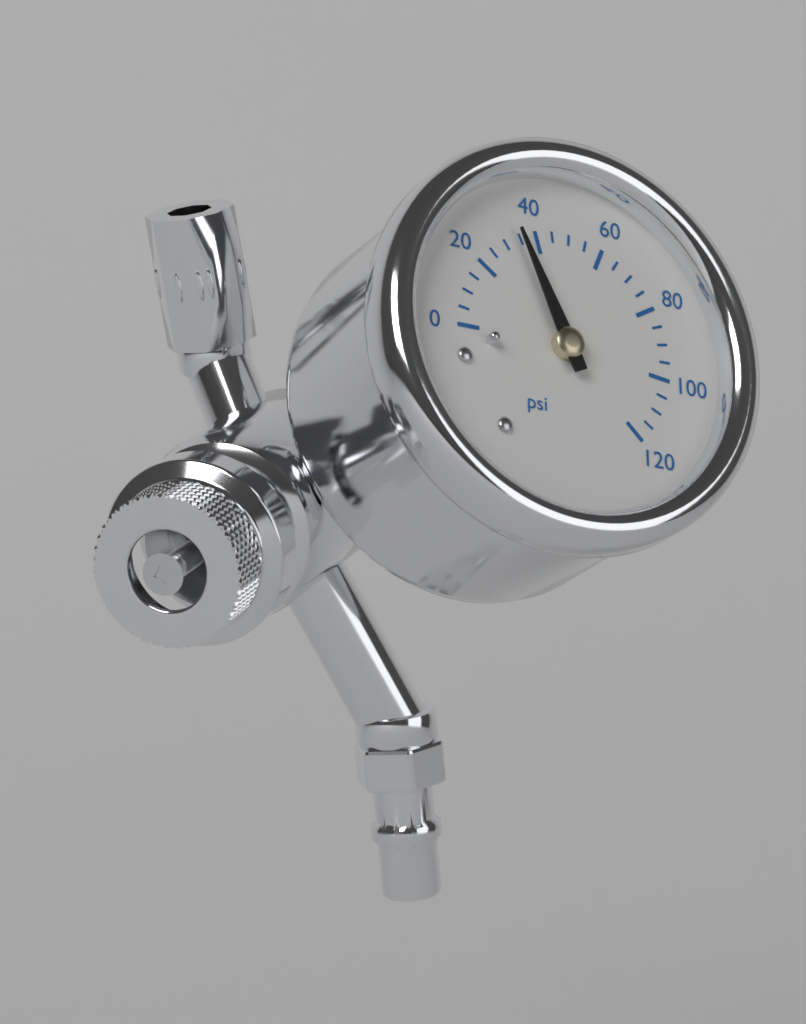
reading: 35 psi
